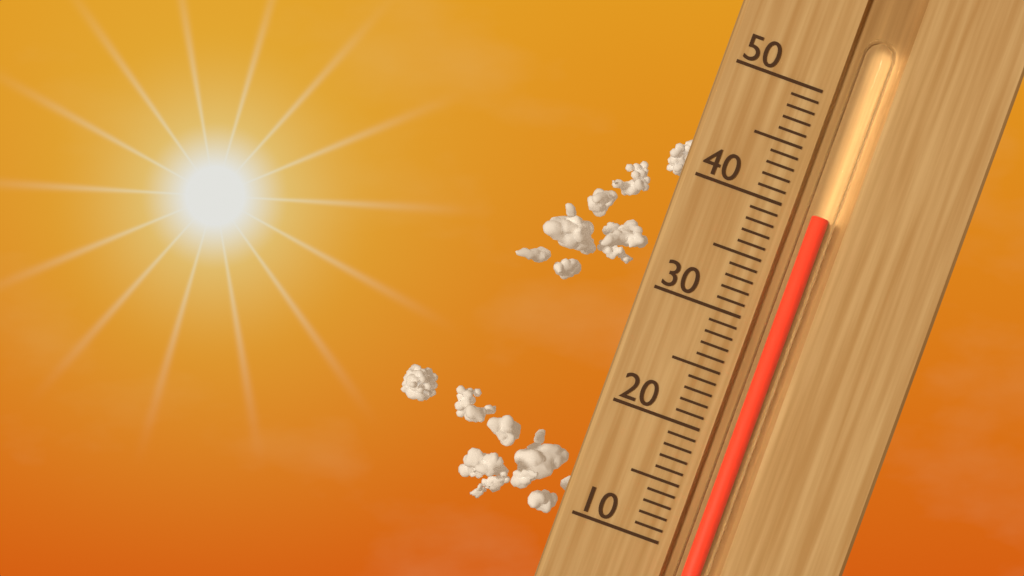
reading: 40 (no unit)
